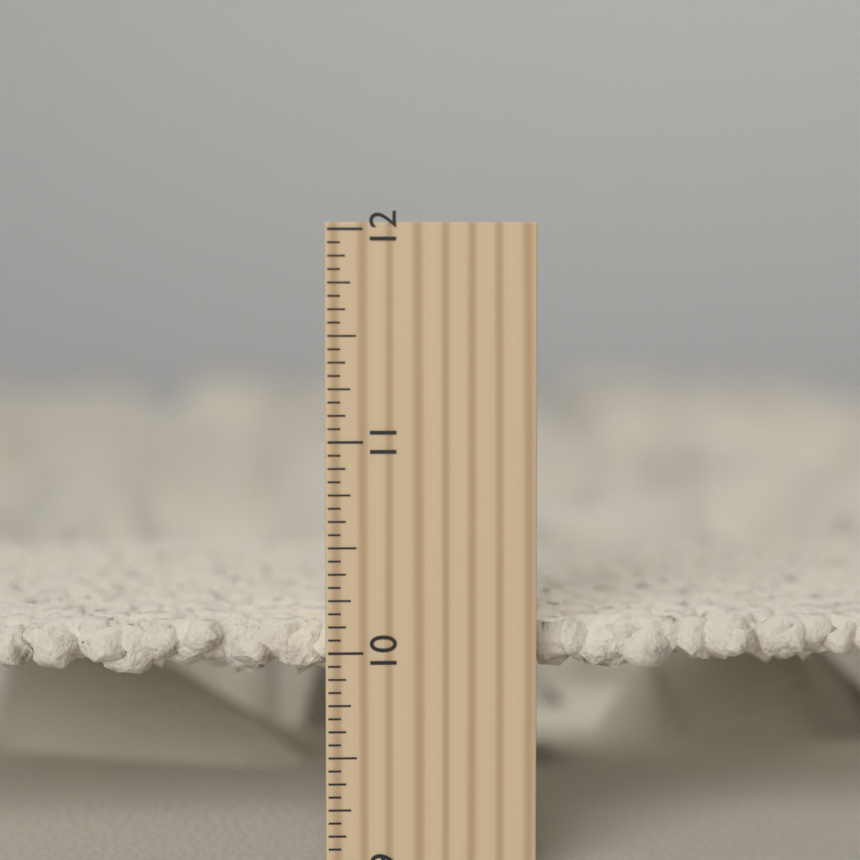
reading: 10.1250 inch
